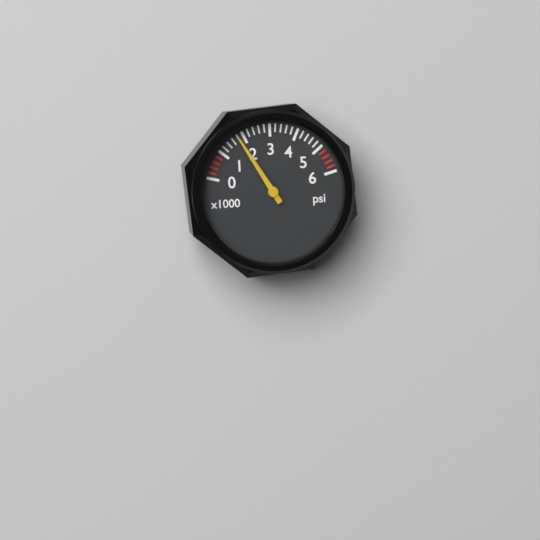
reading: 1800 psi
